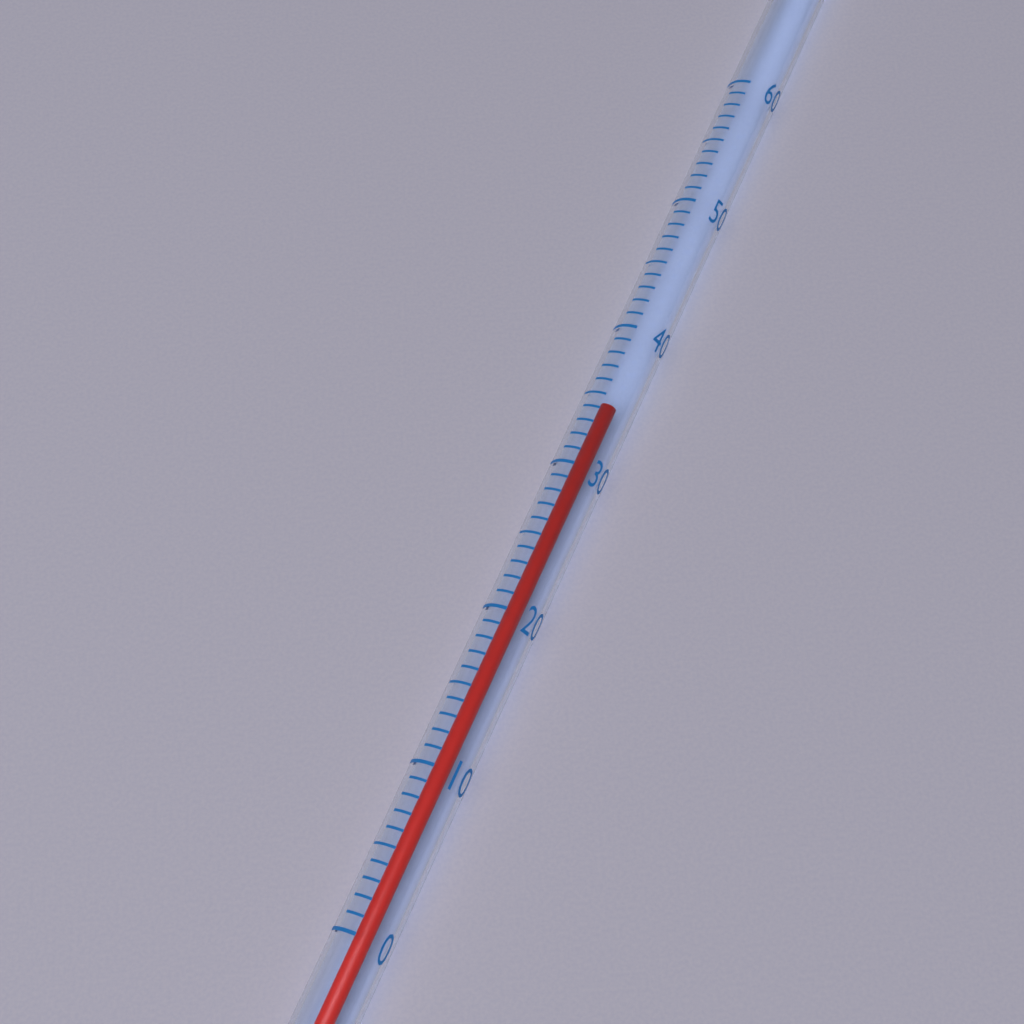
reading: 35 (no unit)
